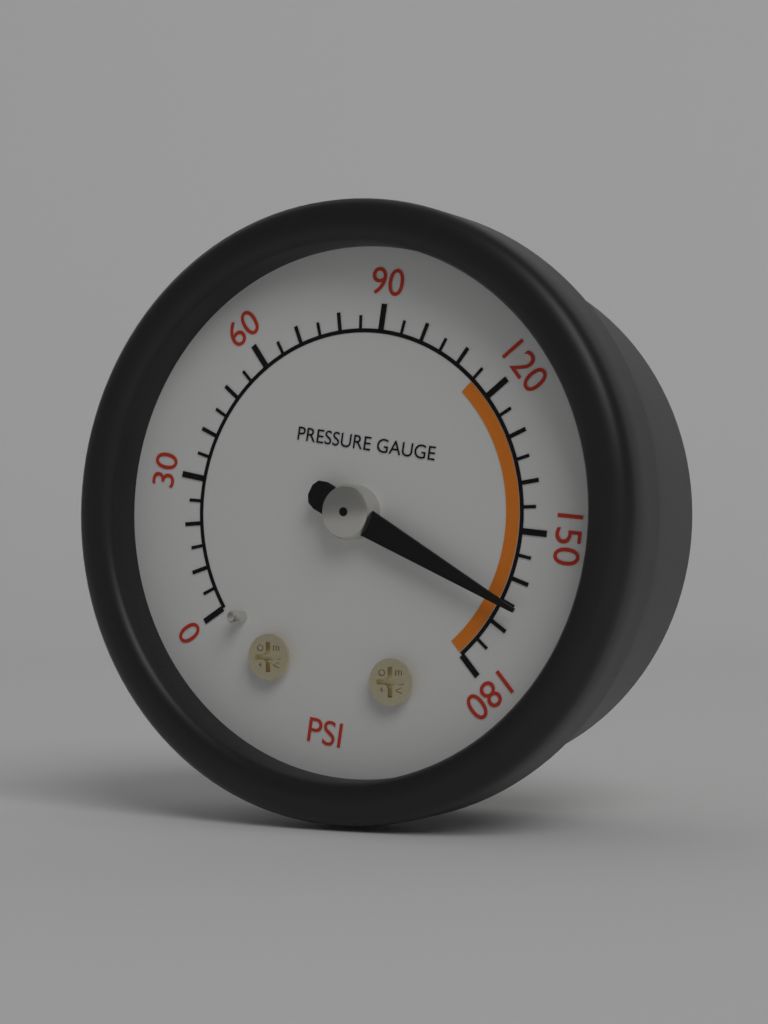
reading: 165 psi
